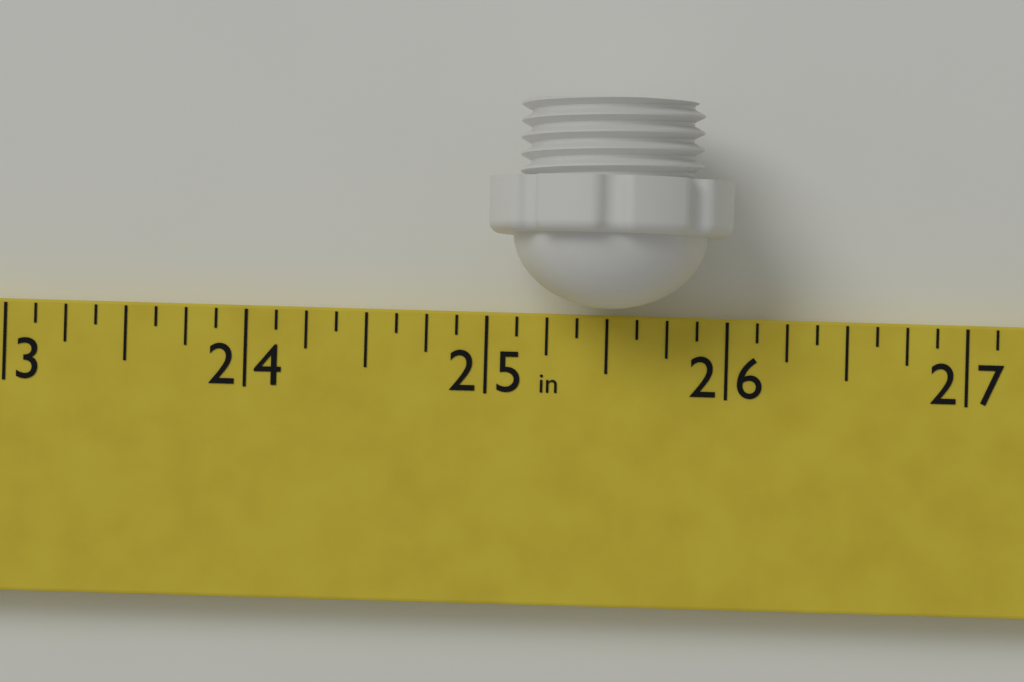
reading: 26.000 in
